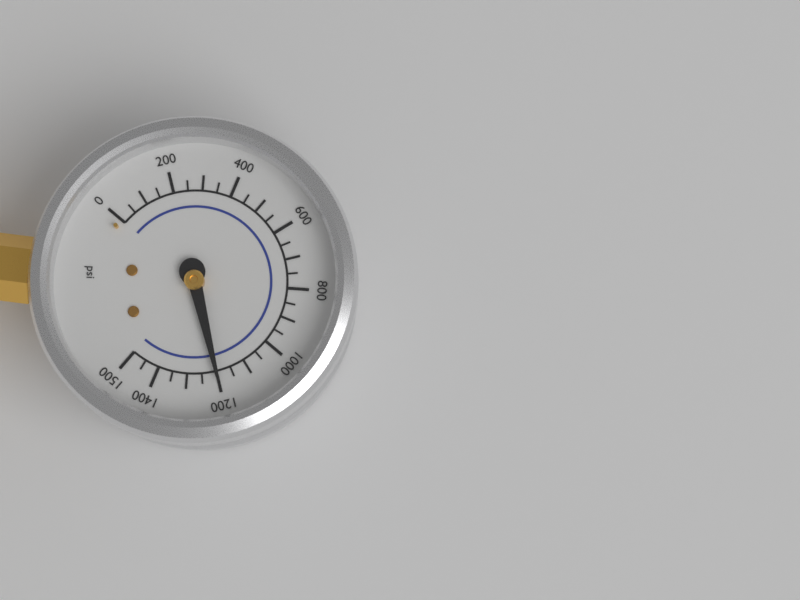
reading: 1200 psi
